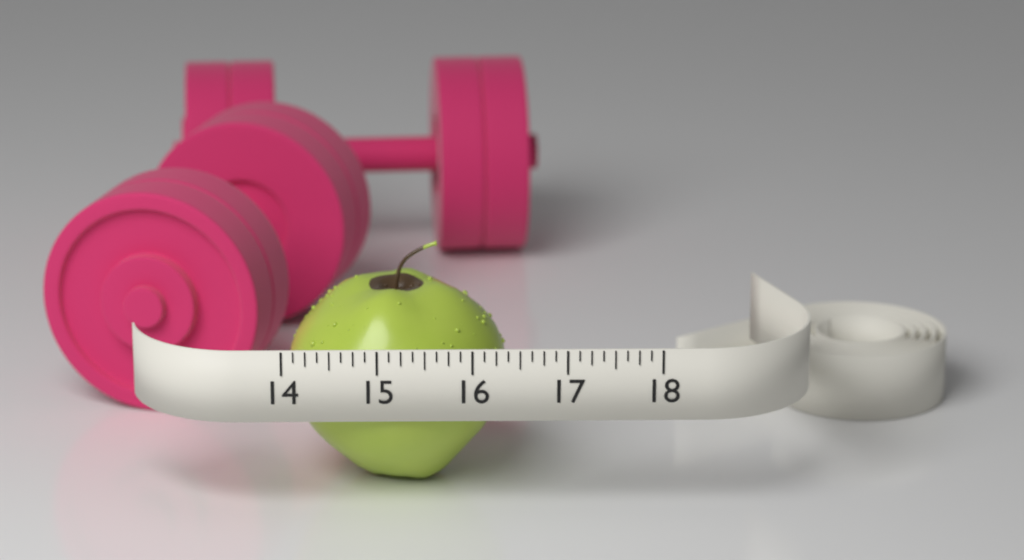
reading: 16.375 (no unit)
